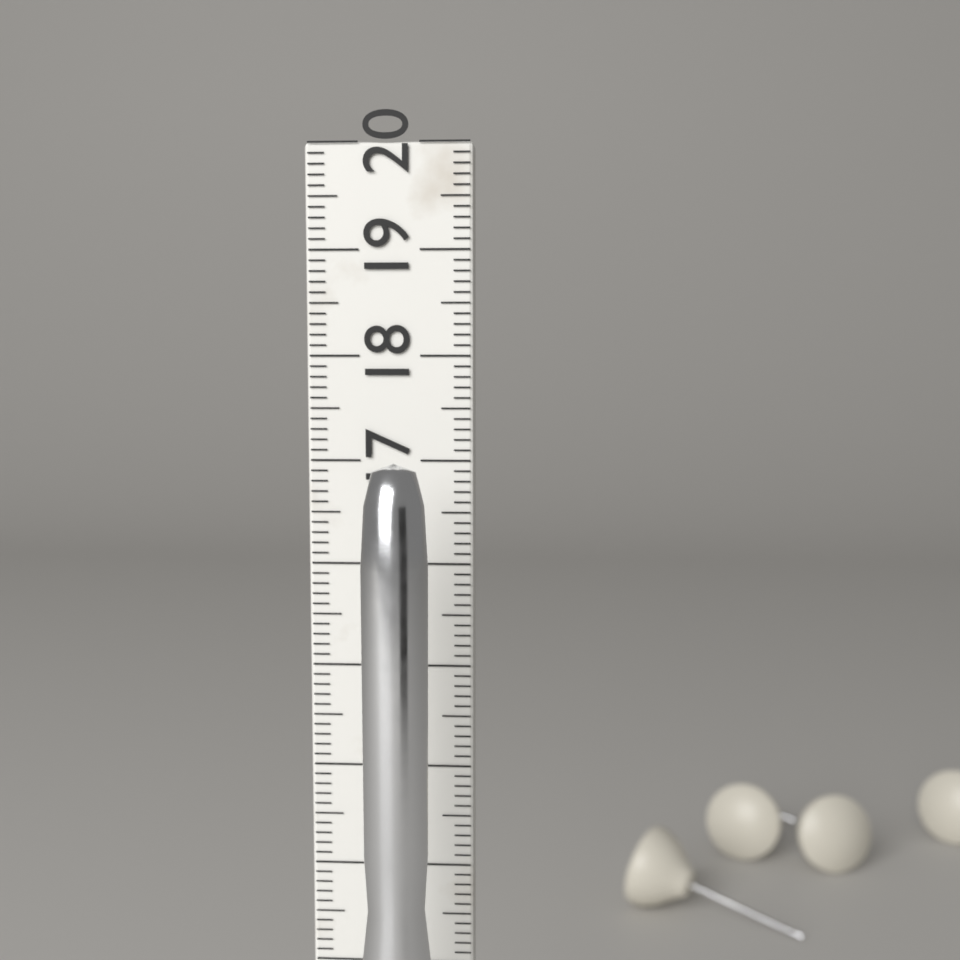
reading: 17.1 cm
